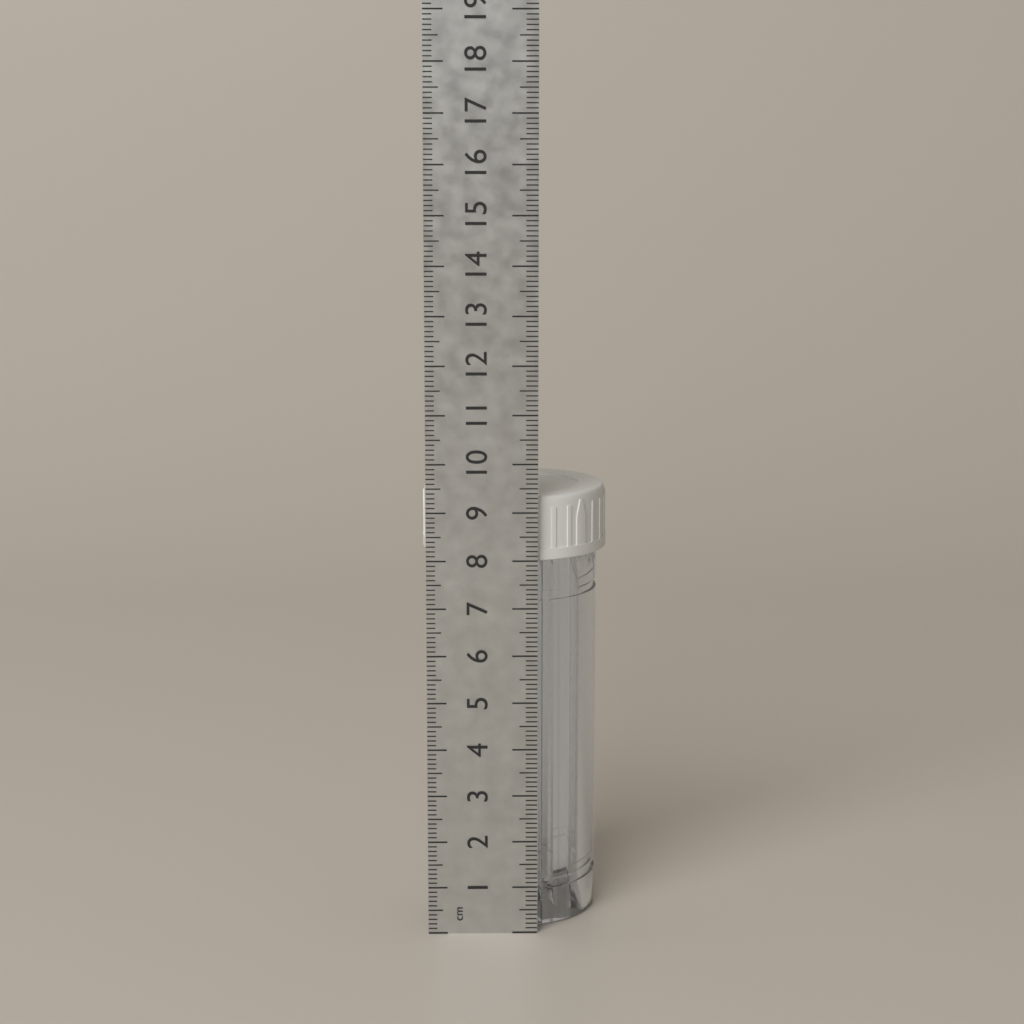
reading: 9.3 cm
